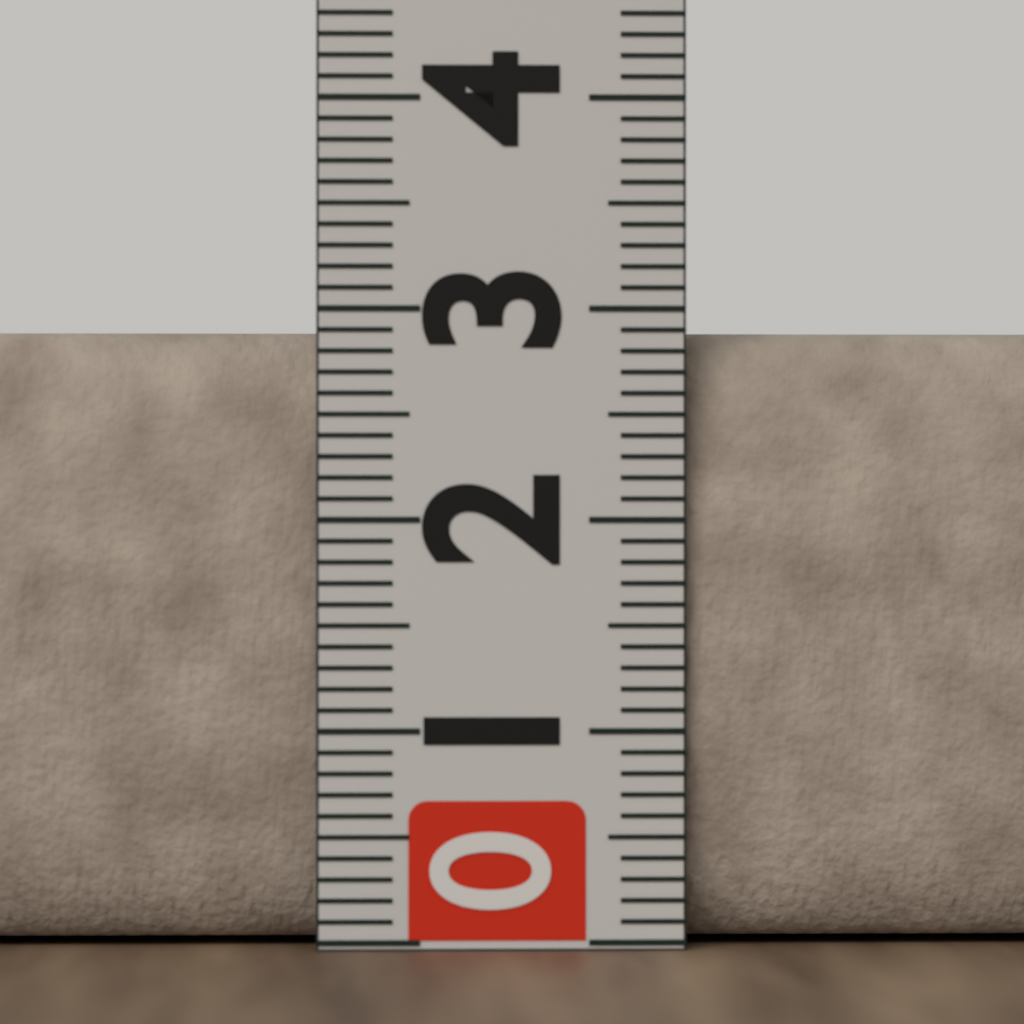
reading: 2.9 (no unit)
